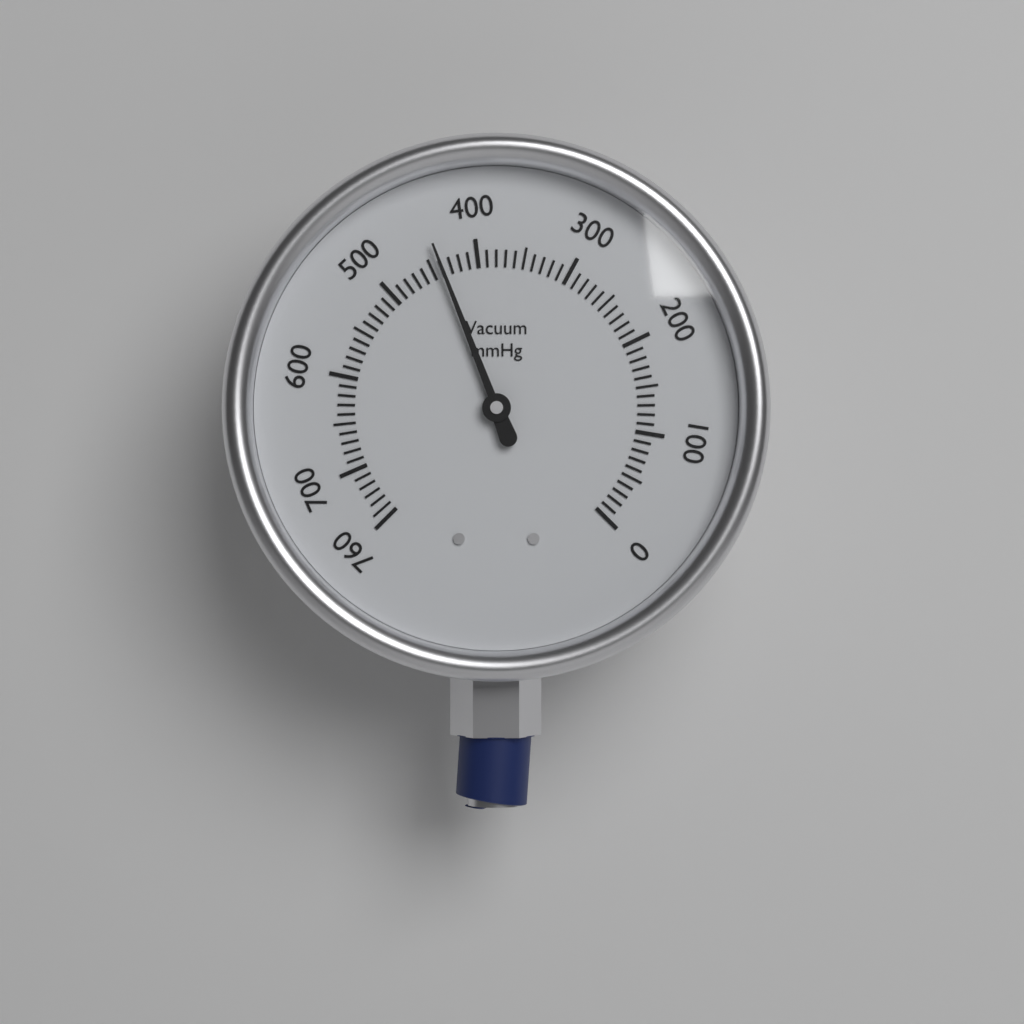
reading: 440 mmHg
